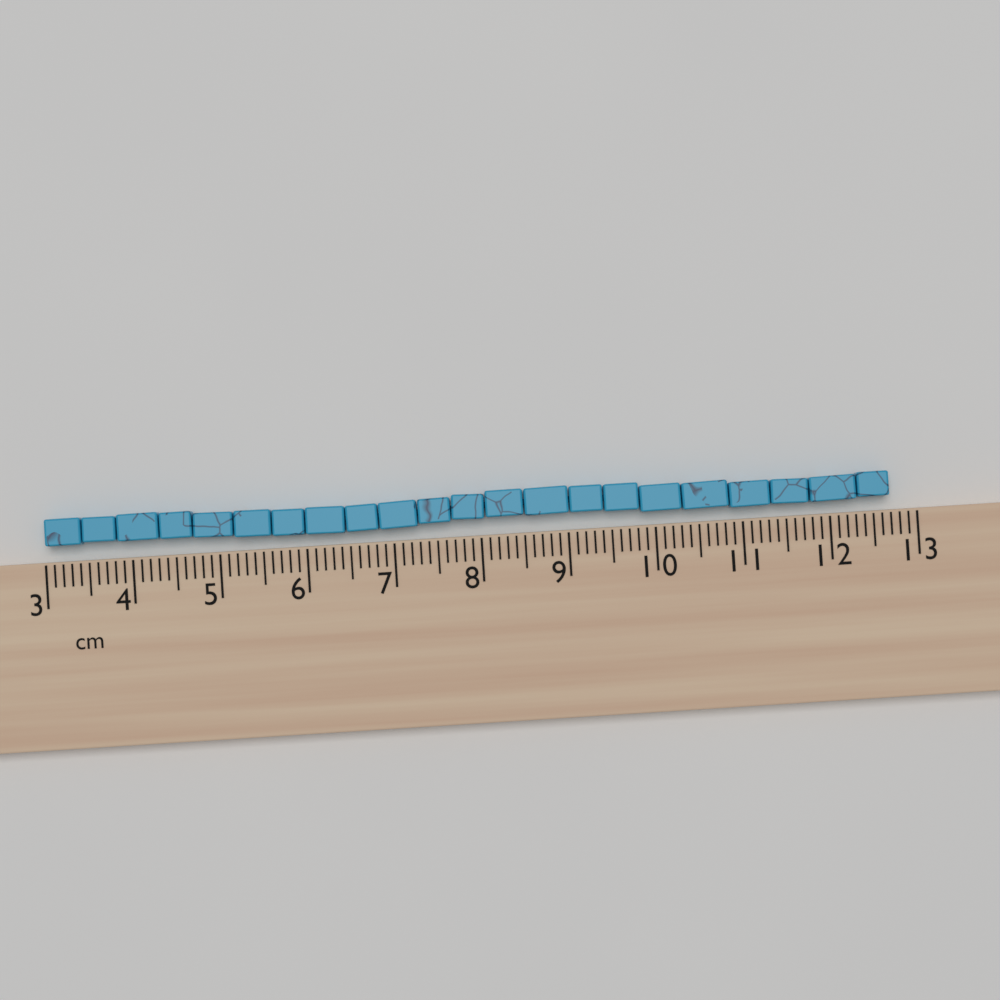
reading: 12.7 cm
